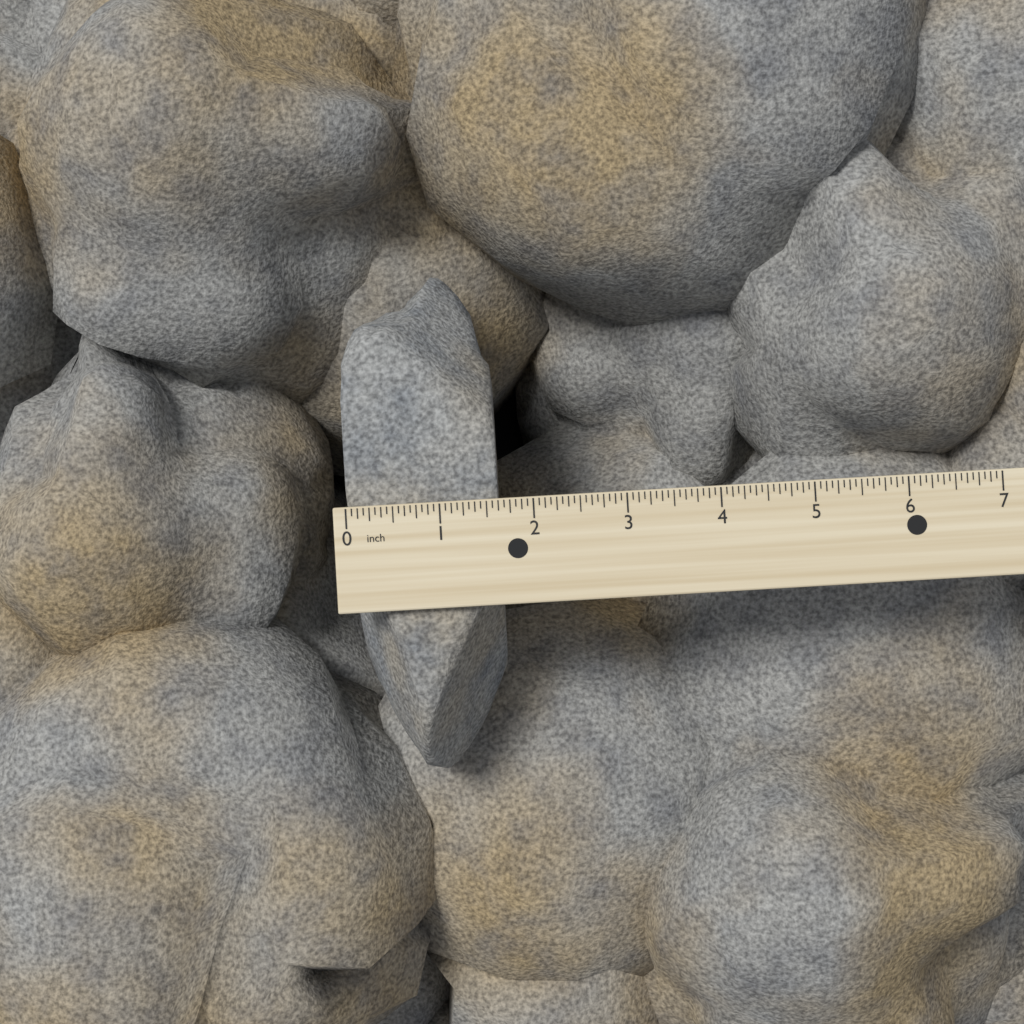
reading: 1.6250 inch
